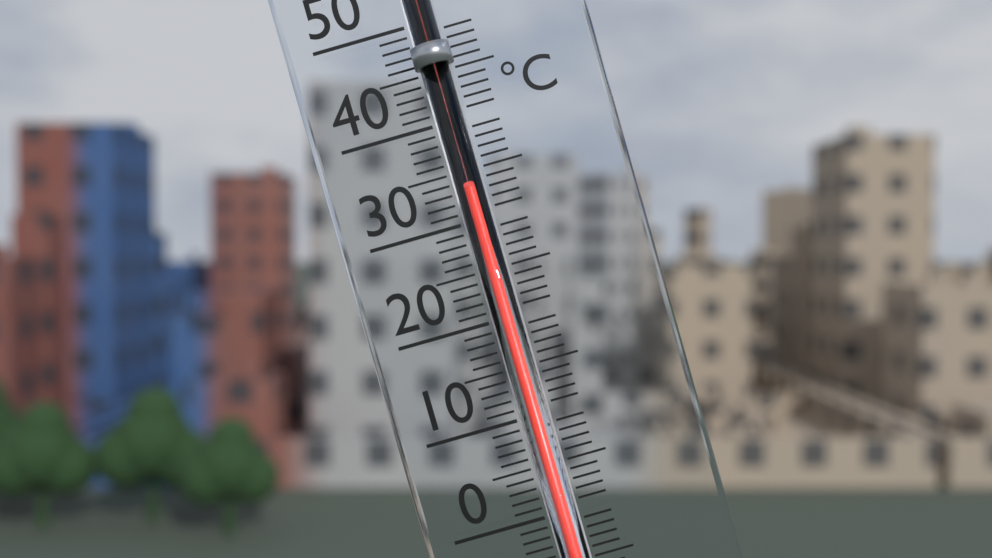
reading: 33 °C
